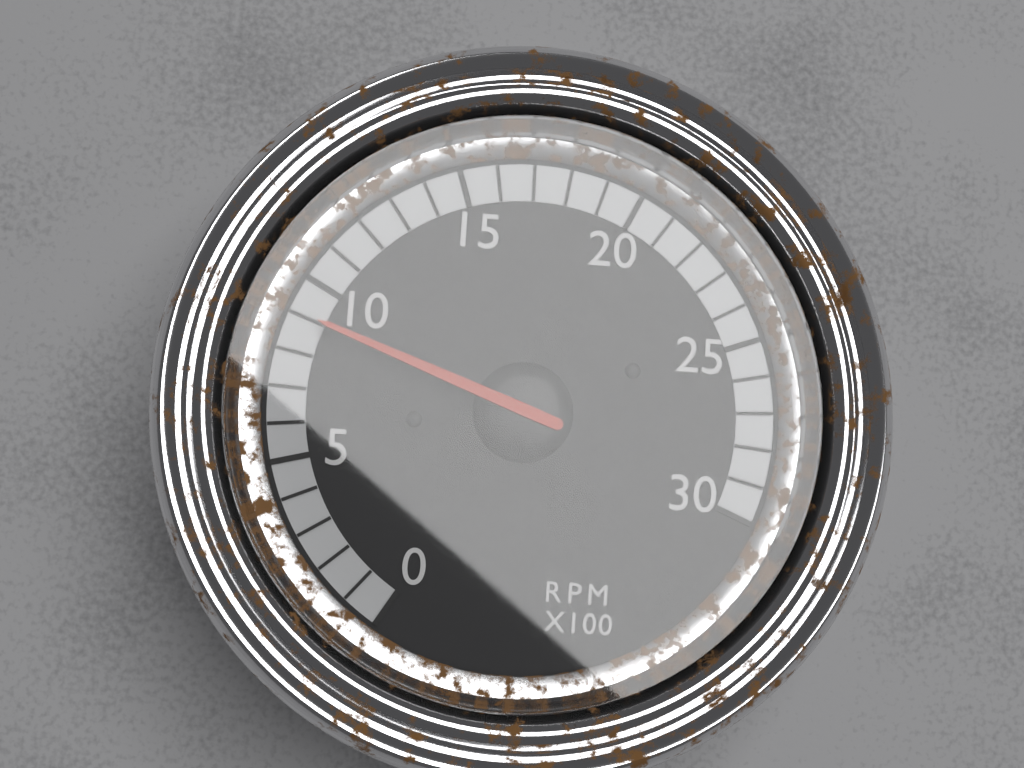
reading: 9 RPM x100
